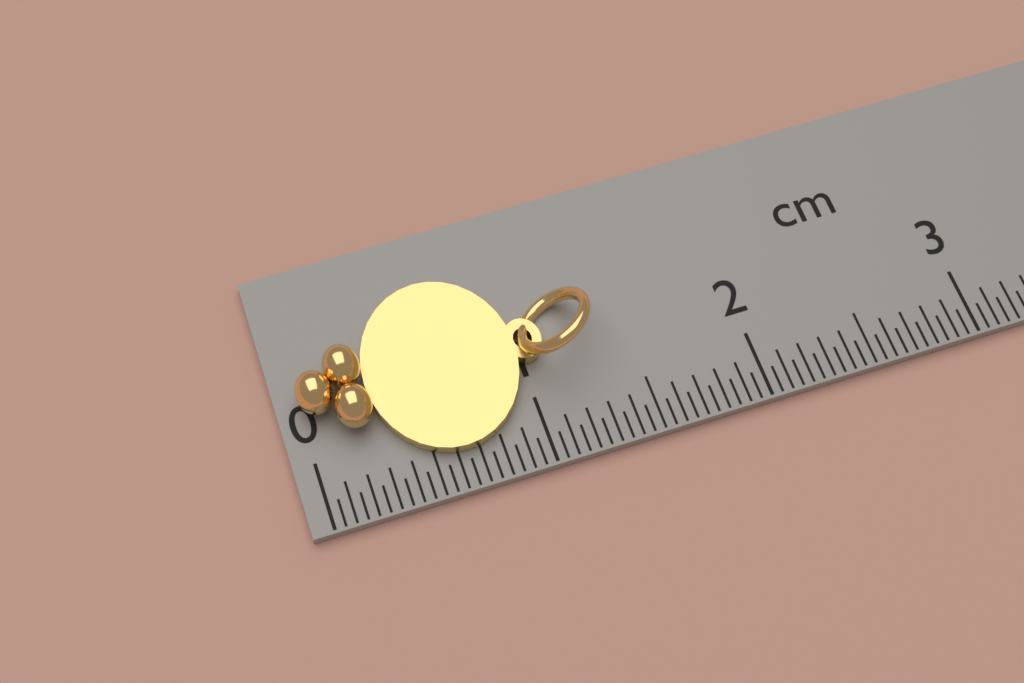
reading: 1.35 cm
